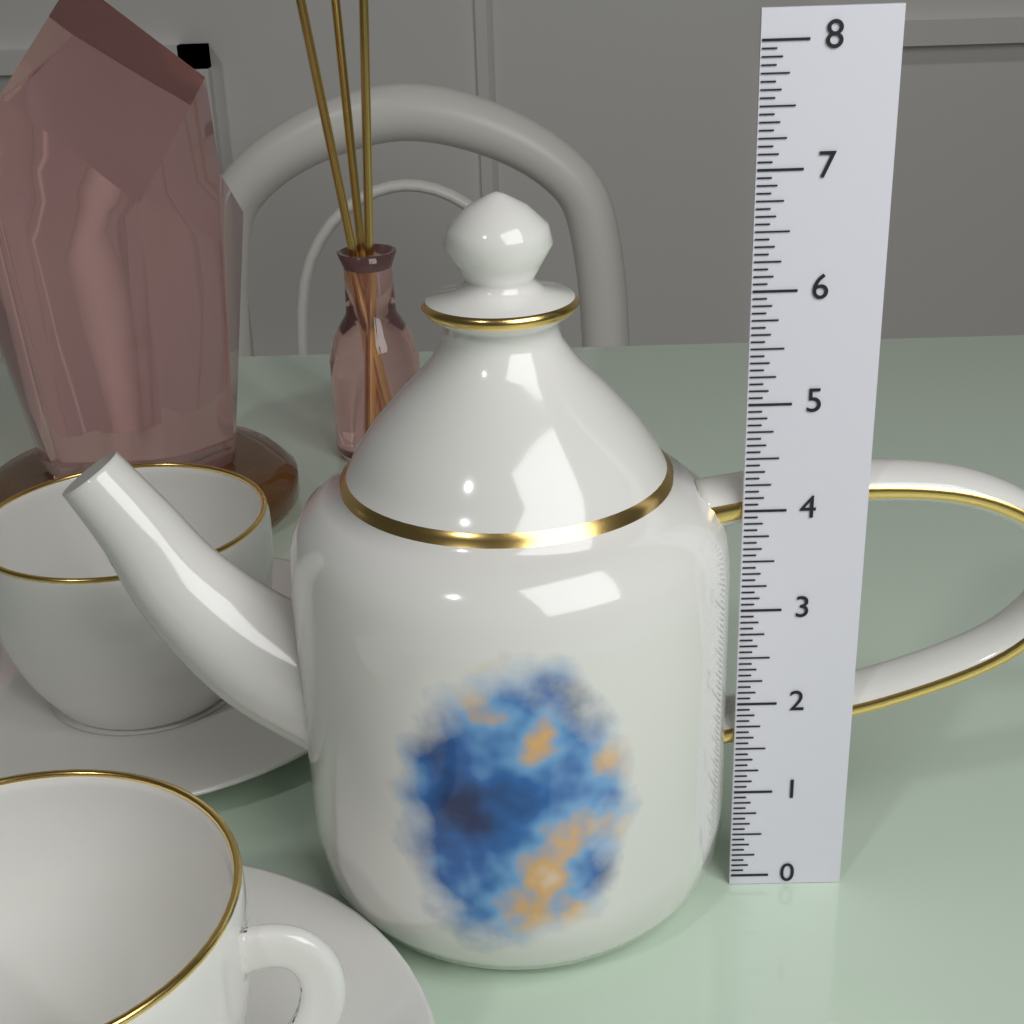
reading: 6.8125 (no unit)
